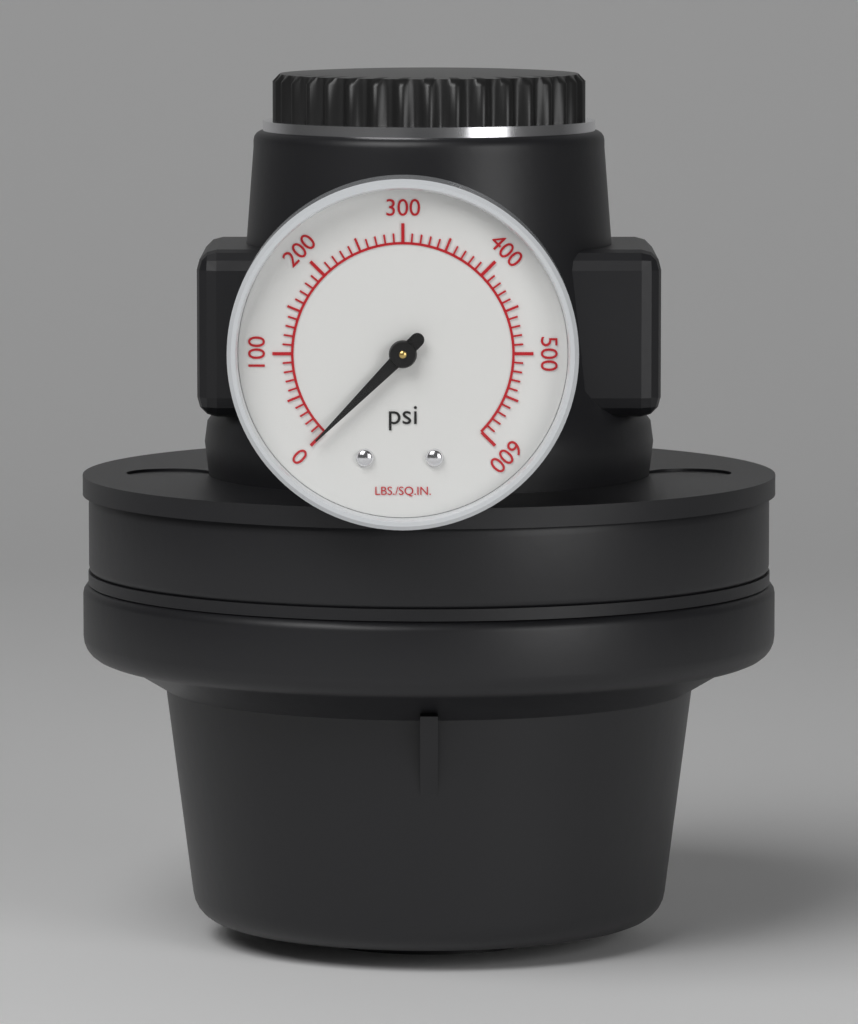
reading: 0 psi
